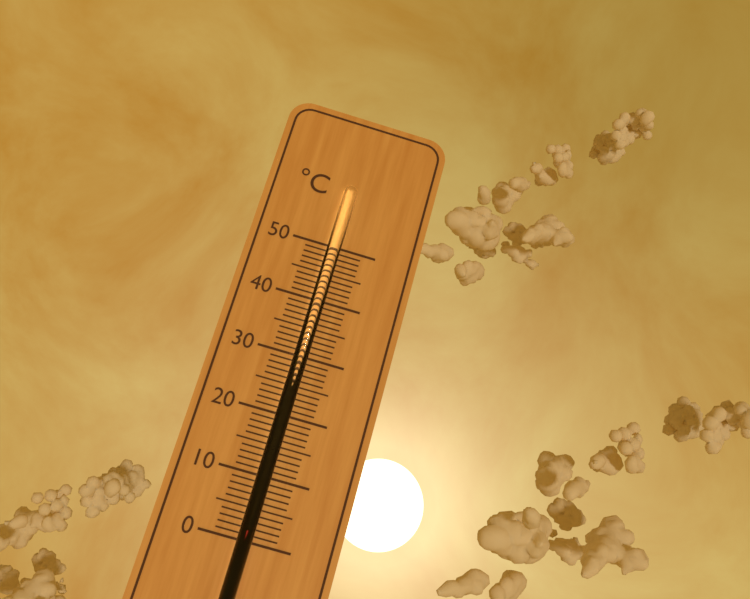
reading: 2 °C
